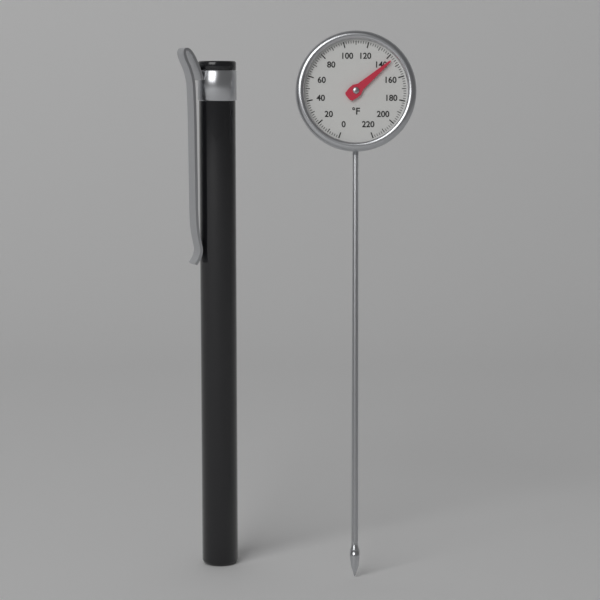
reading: 144 °F
